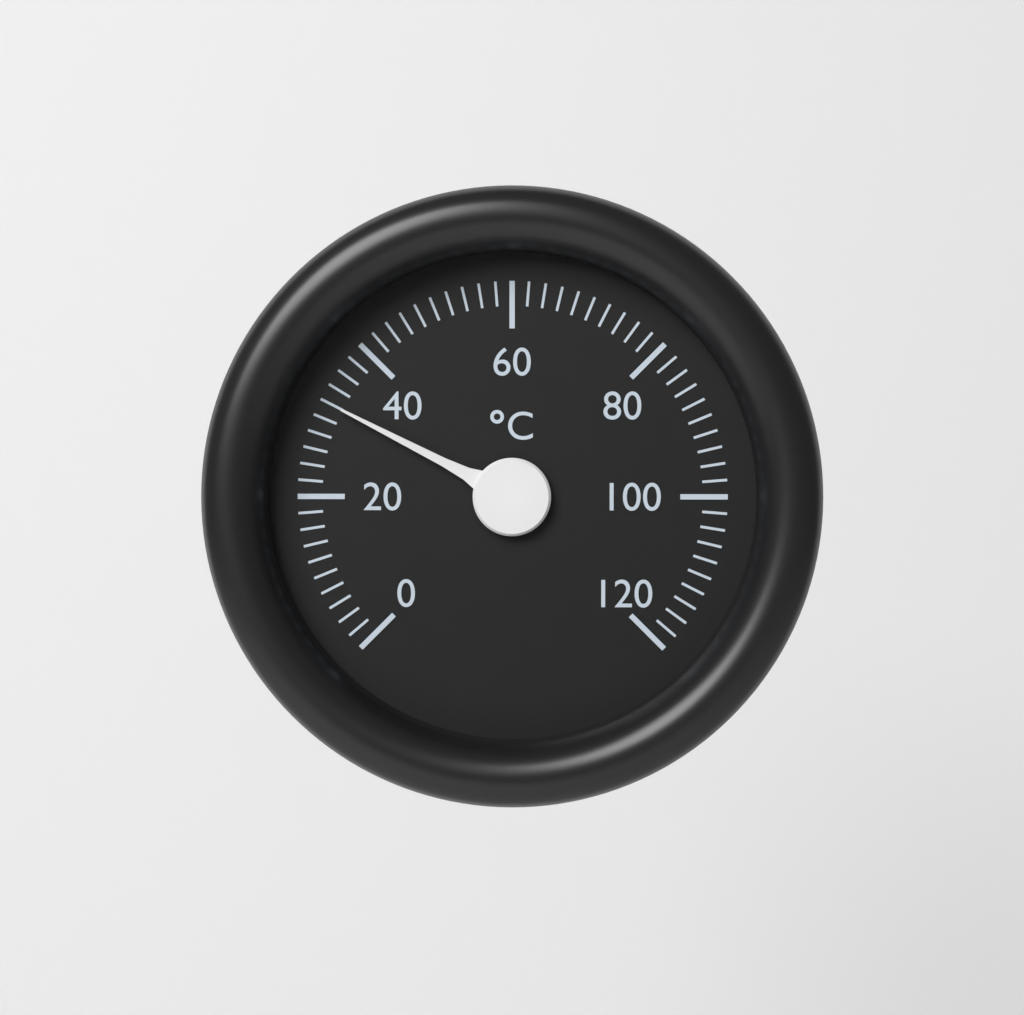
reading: 32 °C
